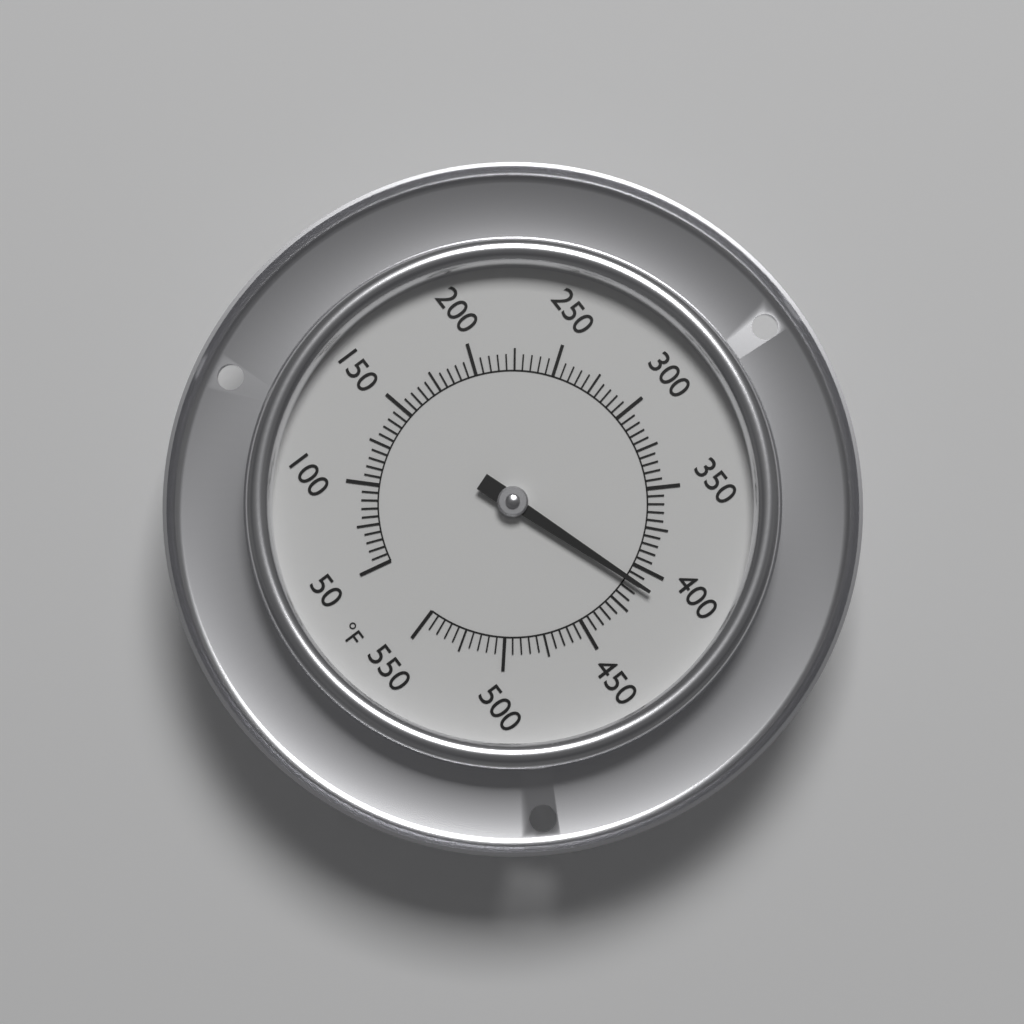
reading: 410 °F
